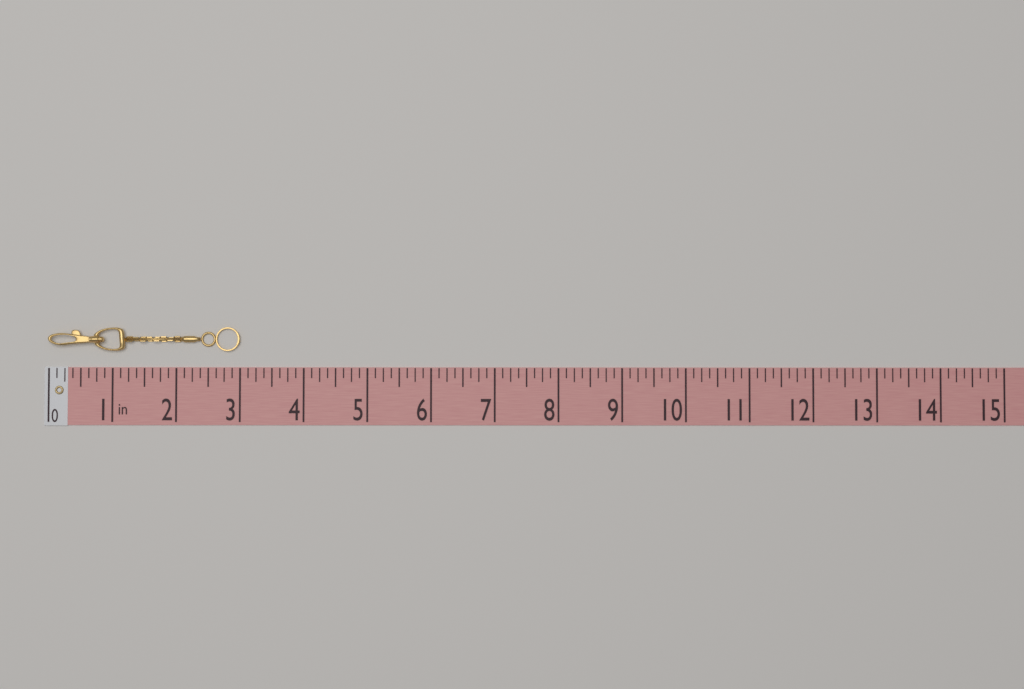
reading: 3.000 in
